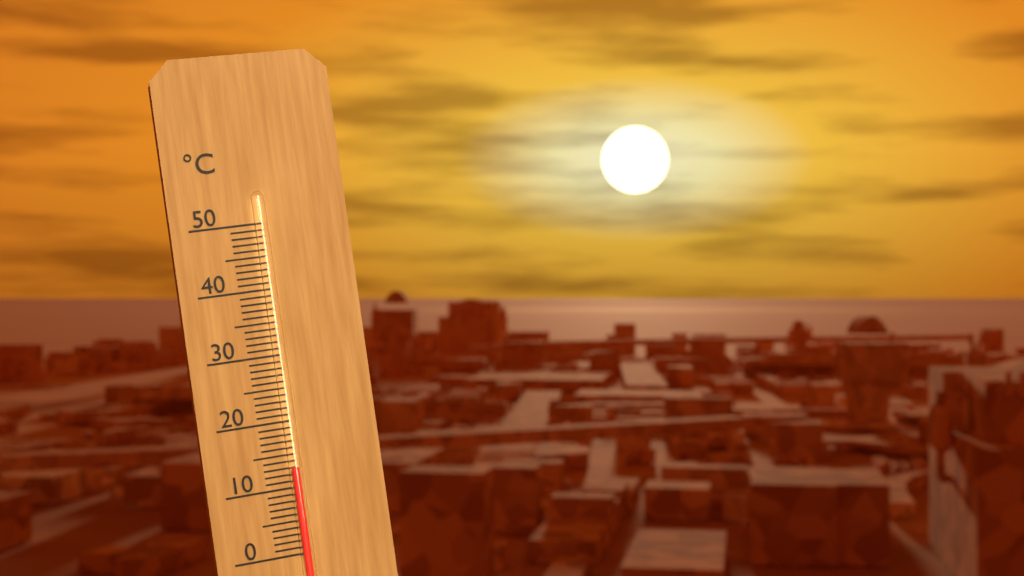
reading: 13 °C
